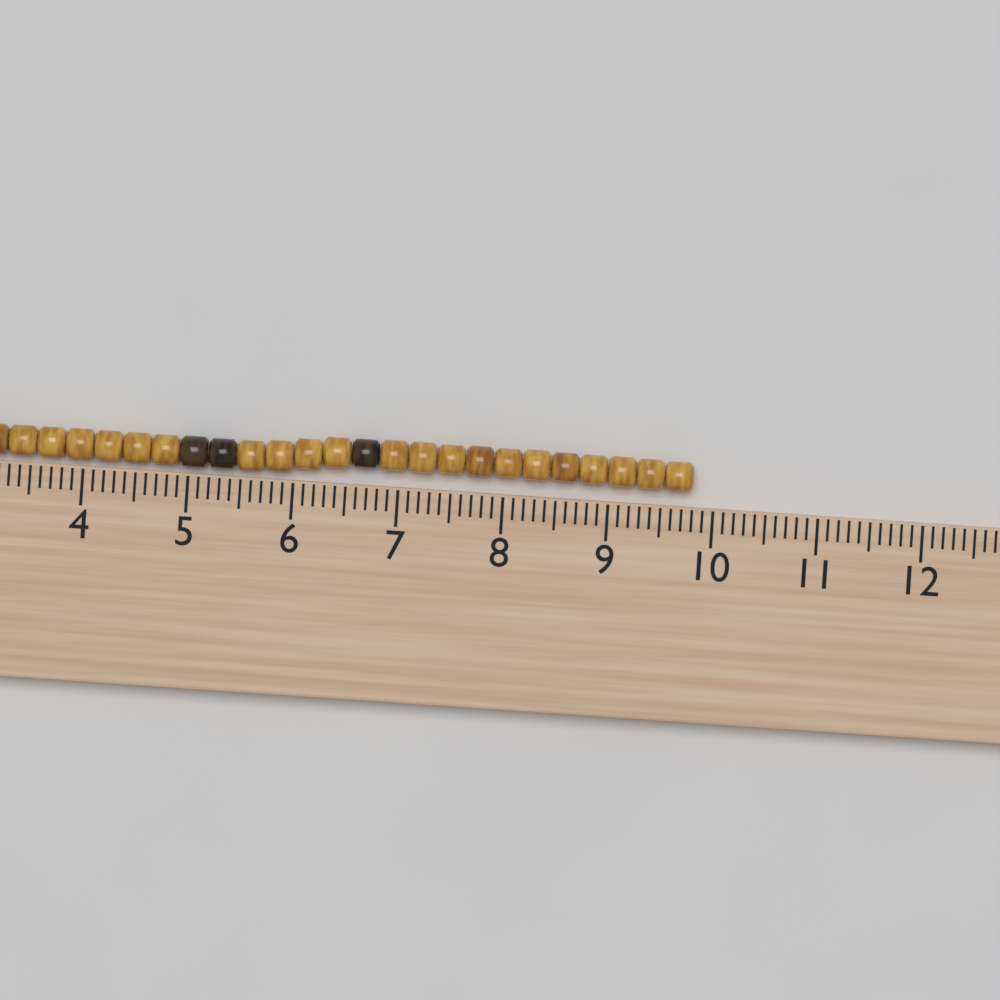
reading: 9.8 cm
